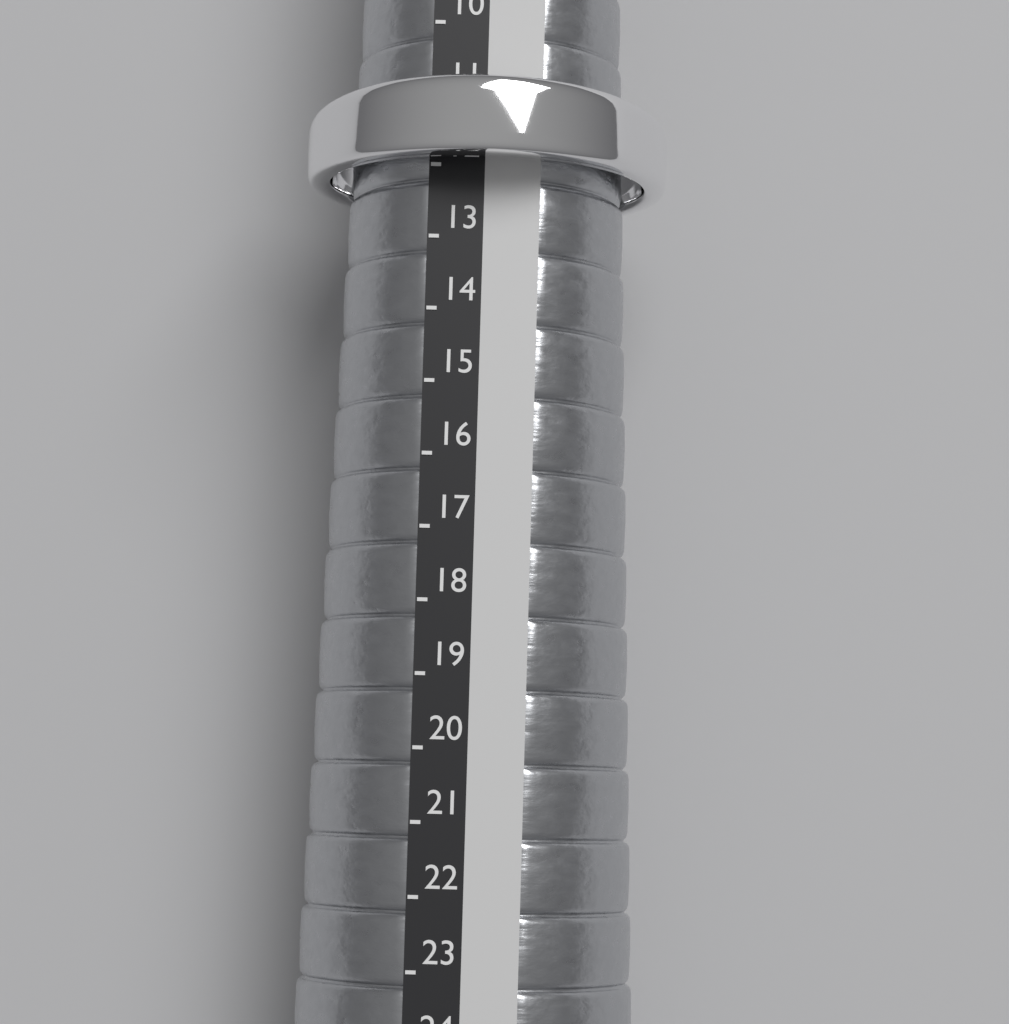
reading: 12 (no unit)
